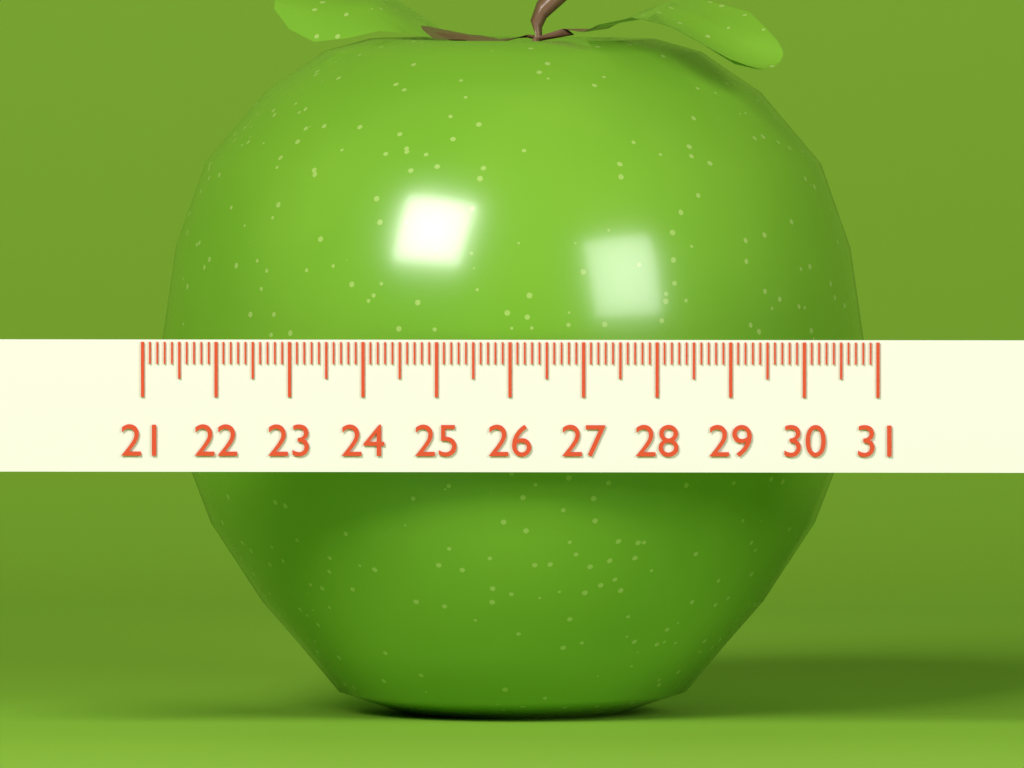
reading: 30.8 (no unit)
